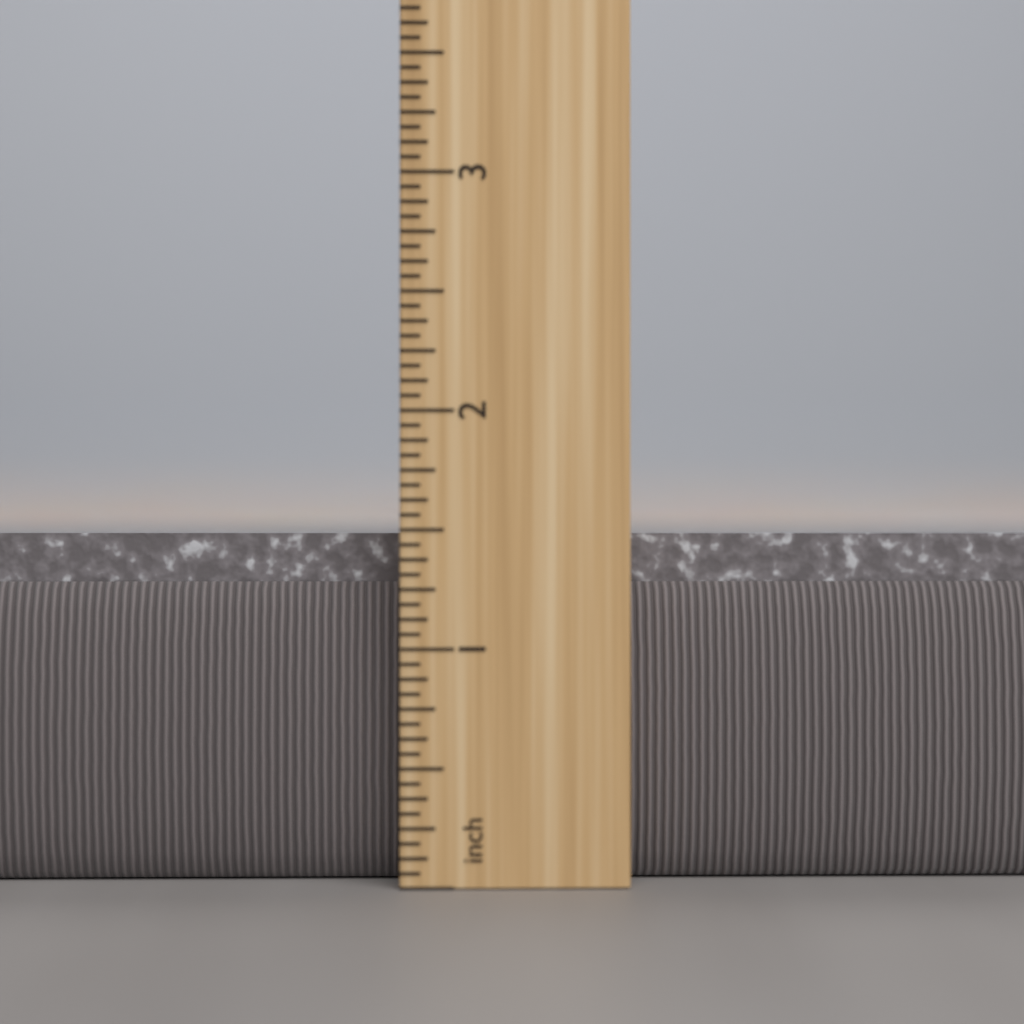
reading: 1.5000 inch
